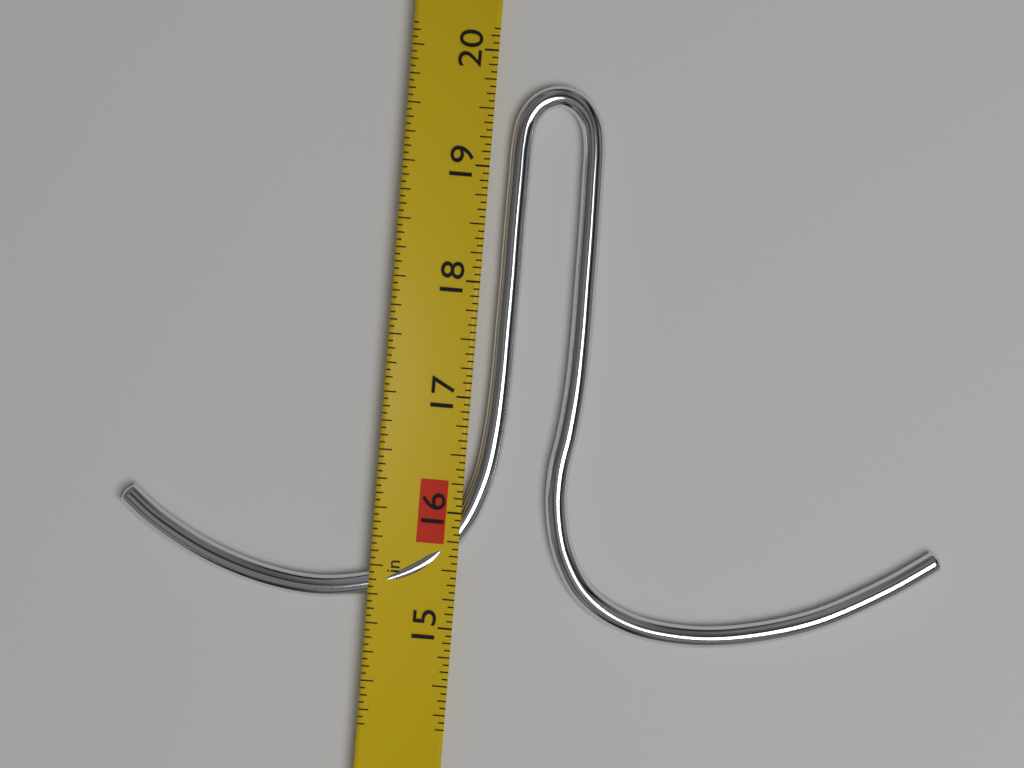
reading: 19.7500 in
